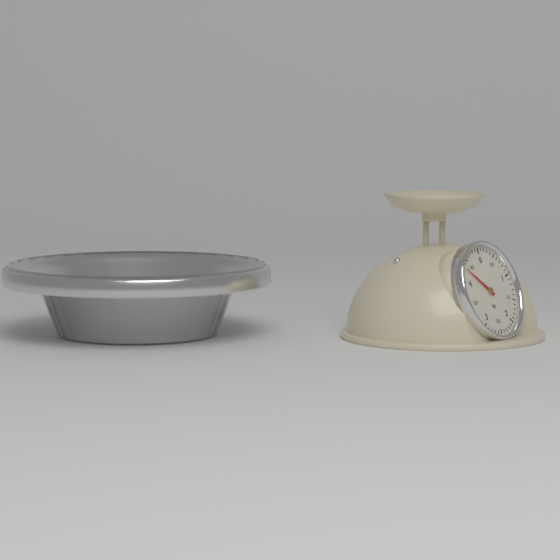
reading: 4.3 kg
